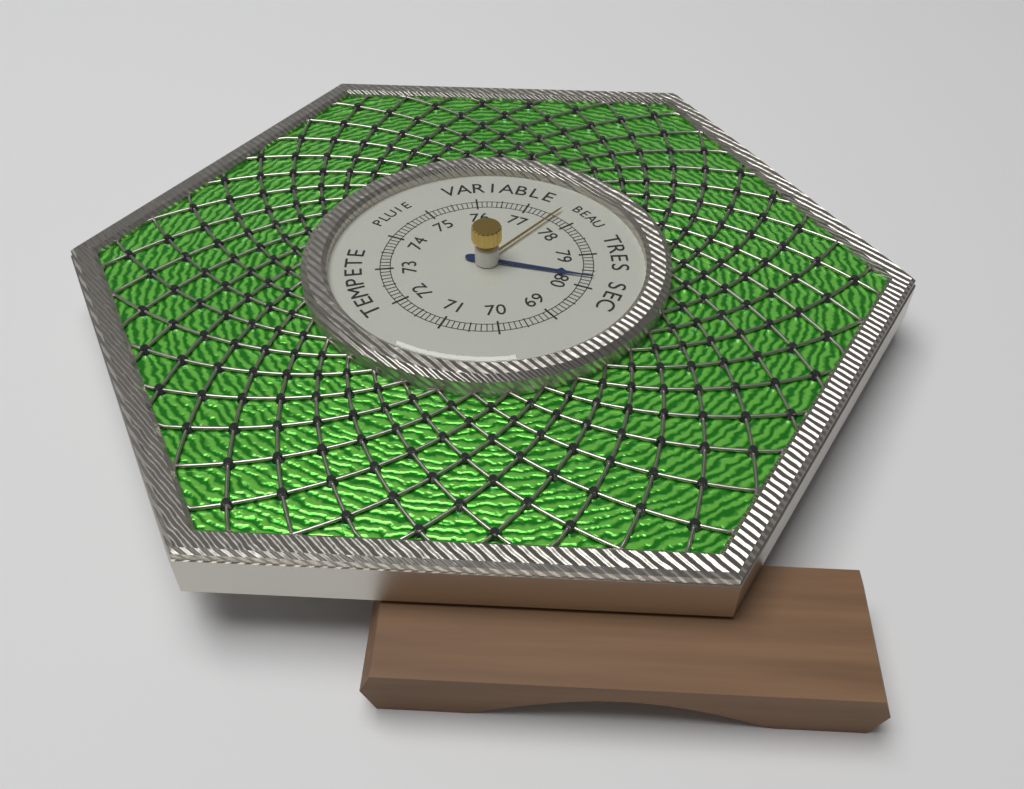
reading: 79.7 (no unit)
